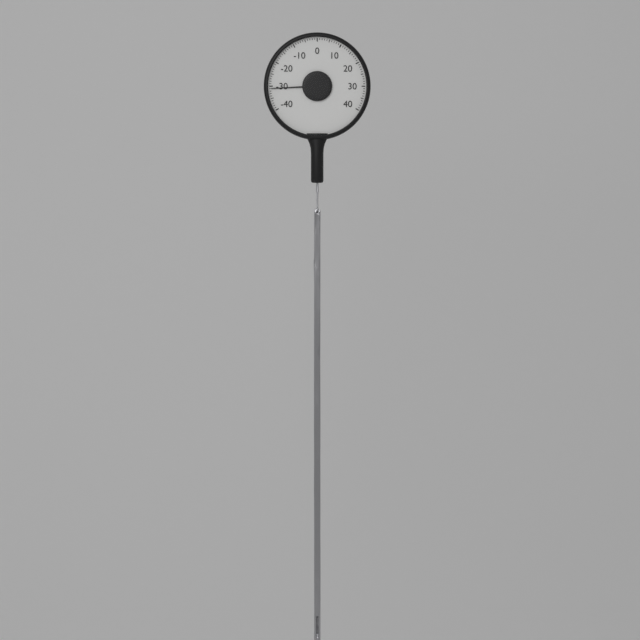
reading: -31 (no unit)
